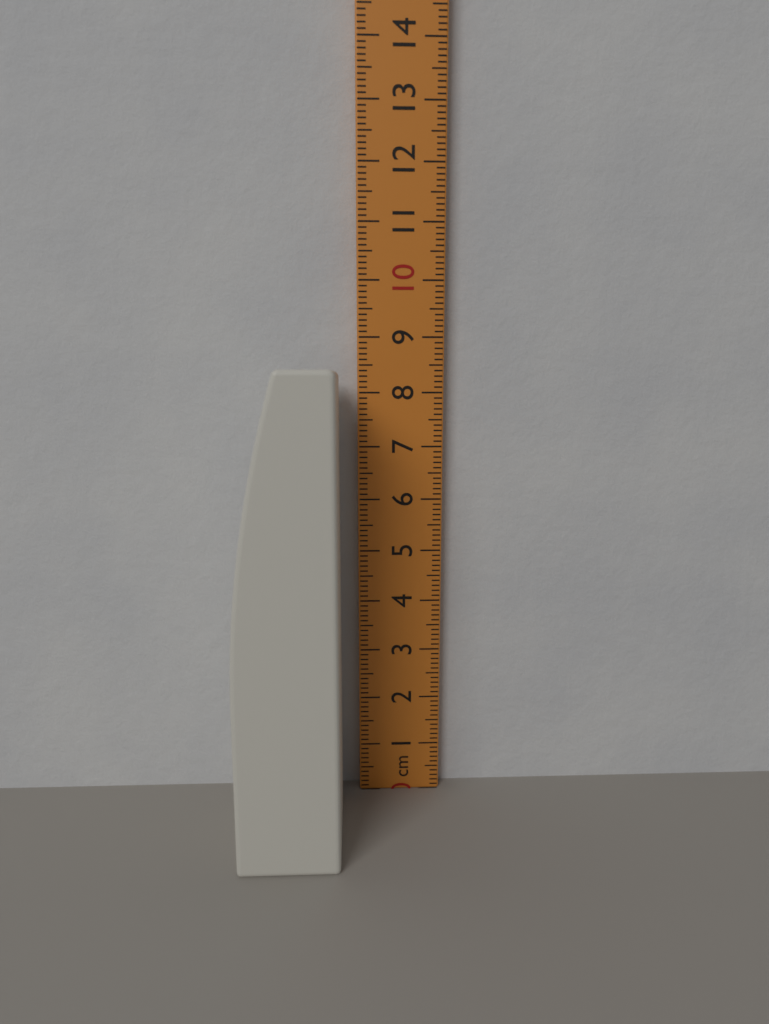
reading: 8.4 cm
